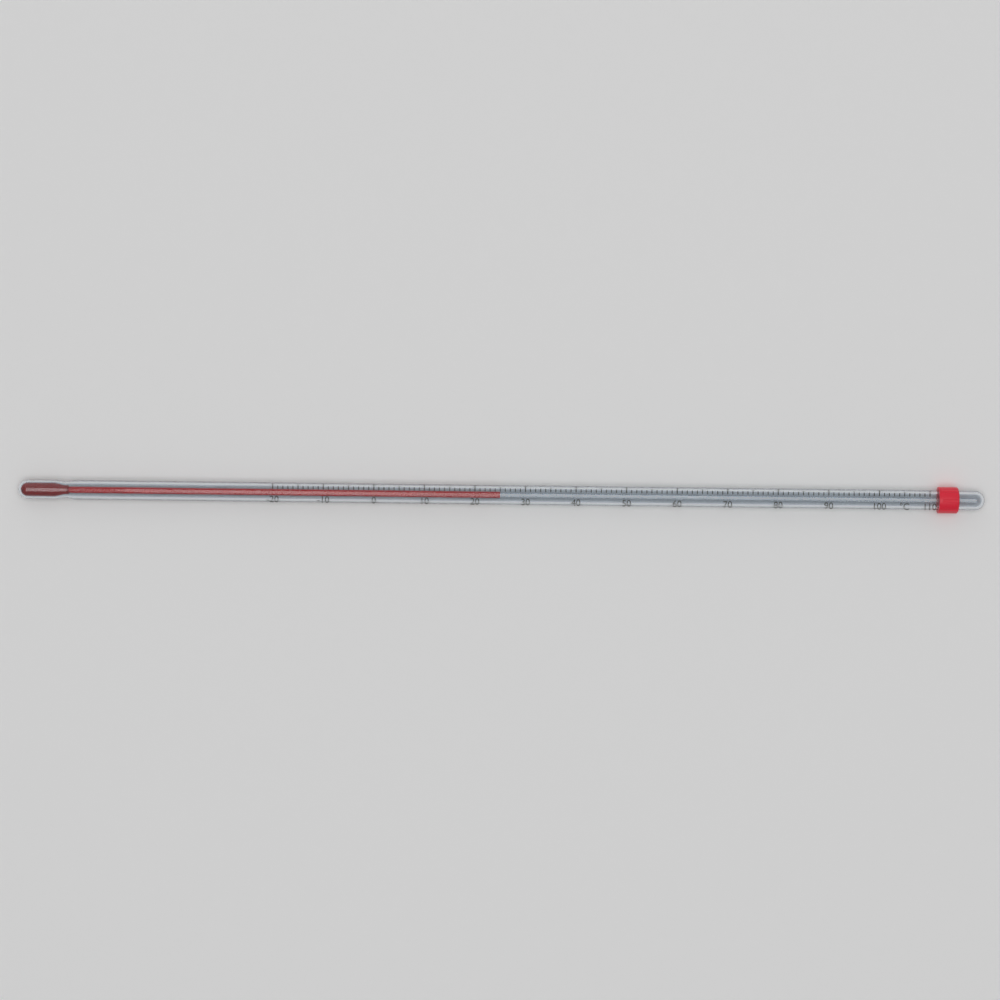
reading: 25 °C
